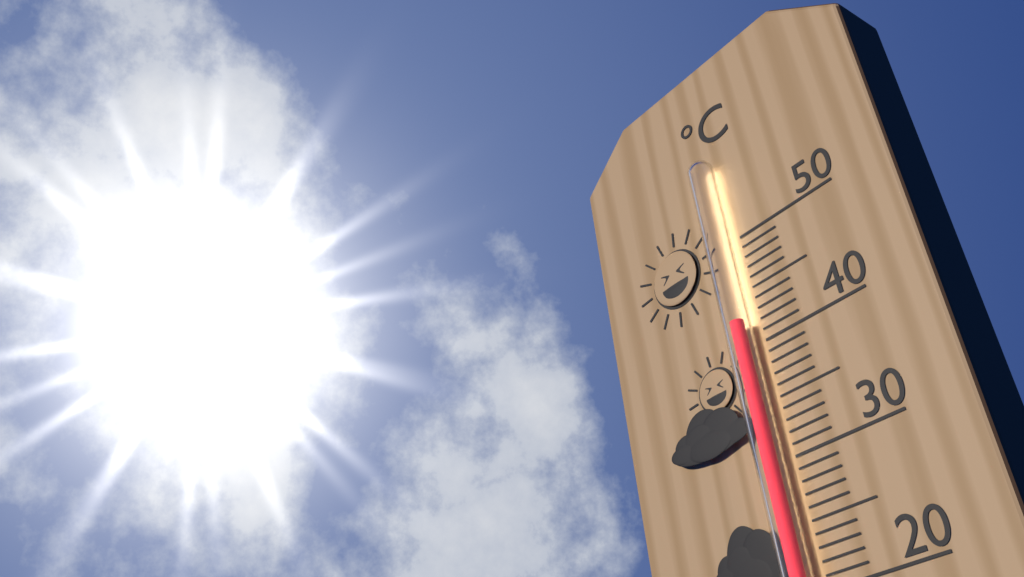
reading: 42 °C
